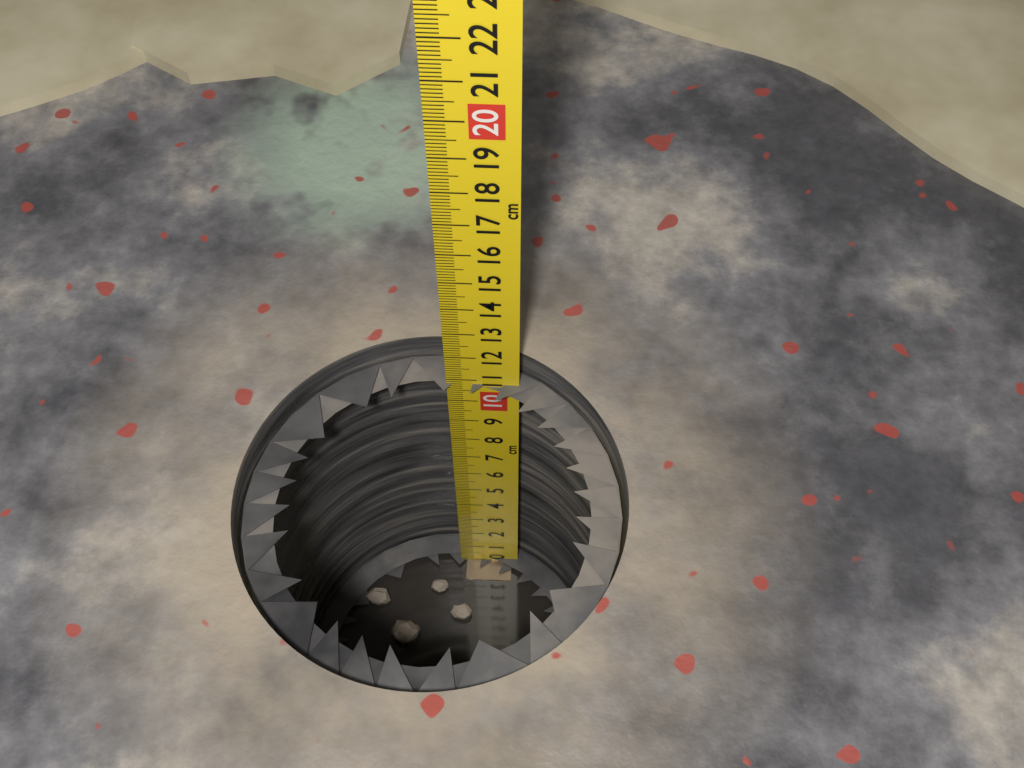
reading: 10.8 cm
